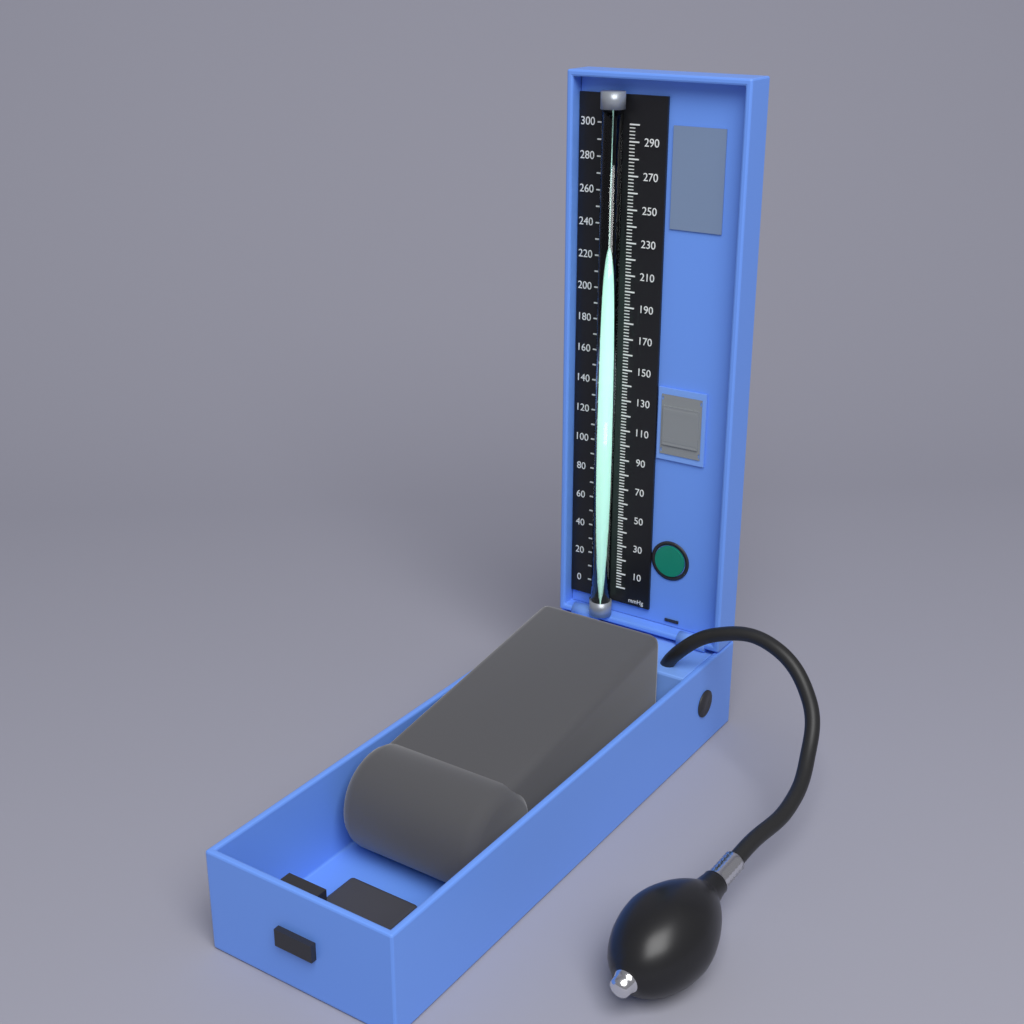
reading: 276 mmHg
